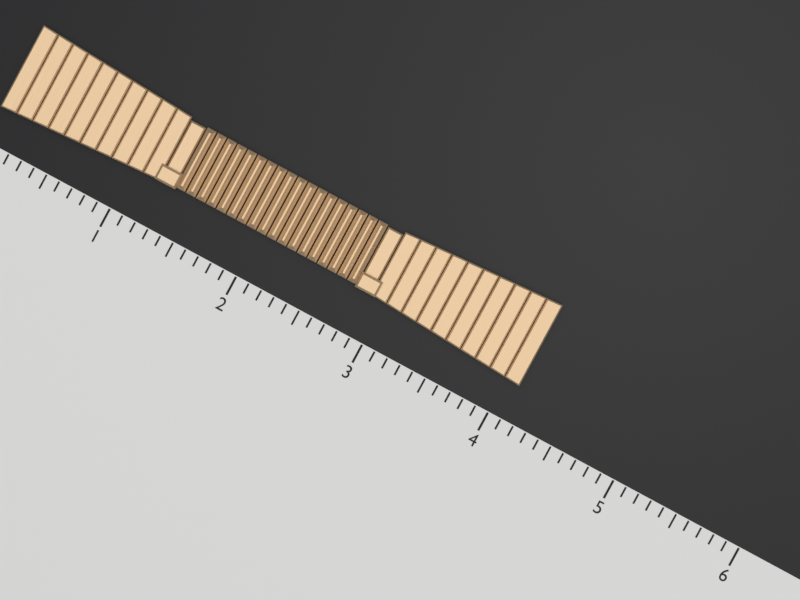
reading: 4.1 (no unit)
